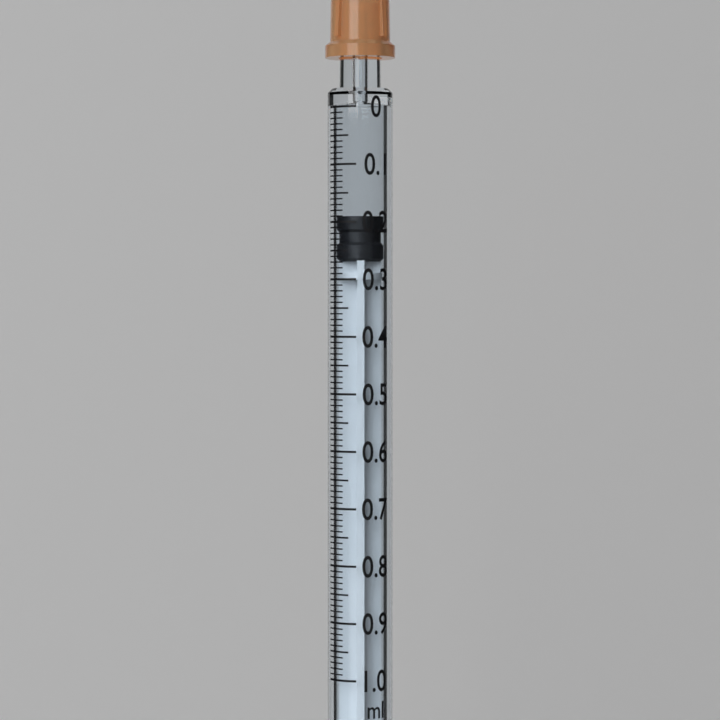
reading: 0.19 ml
